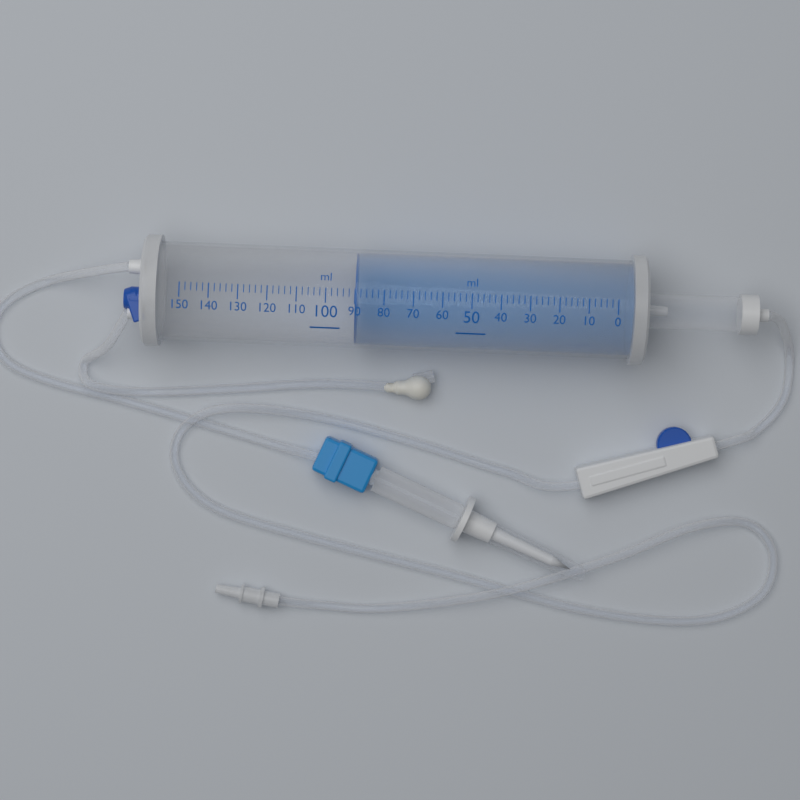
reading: 90 ml
